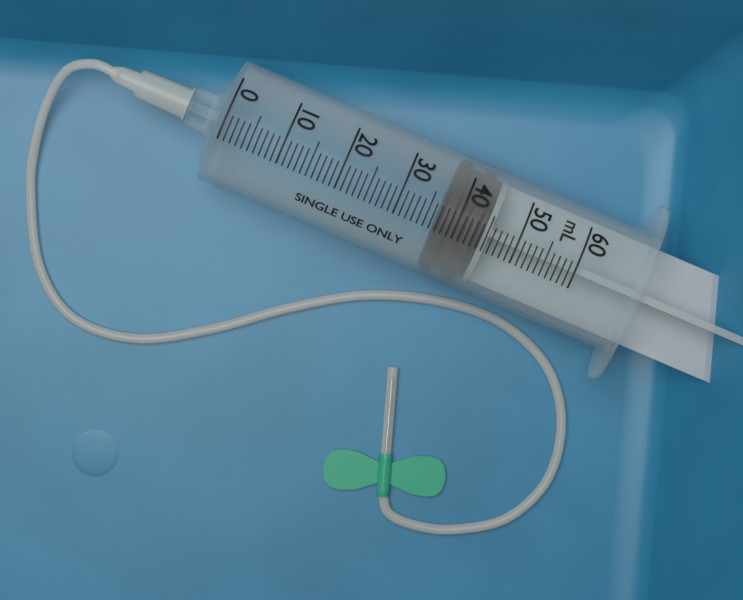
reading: 37 mL
